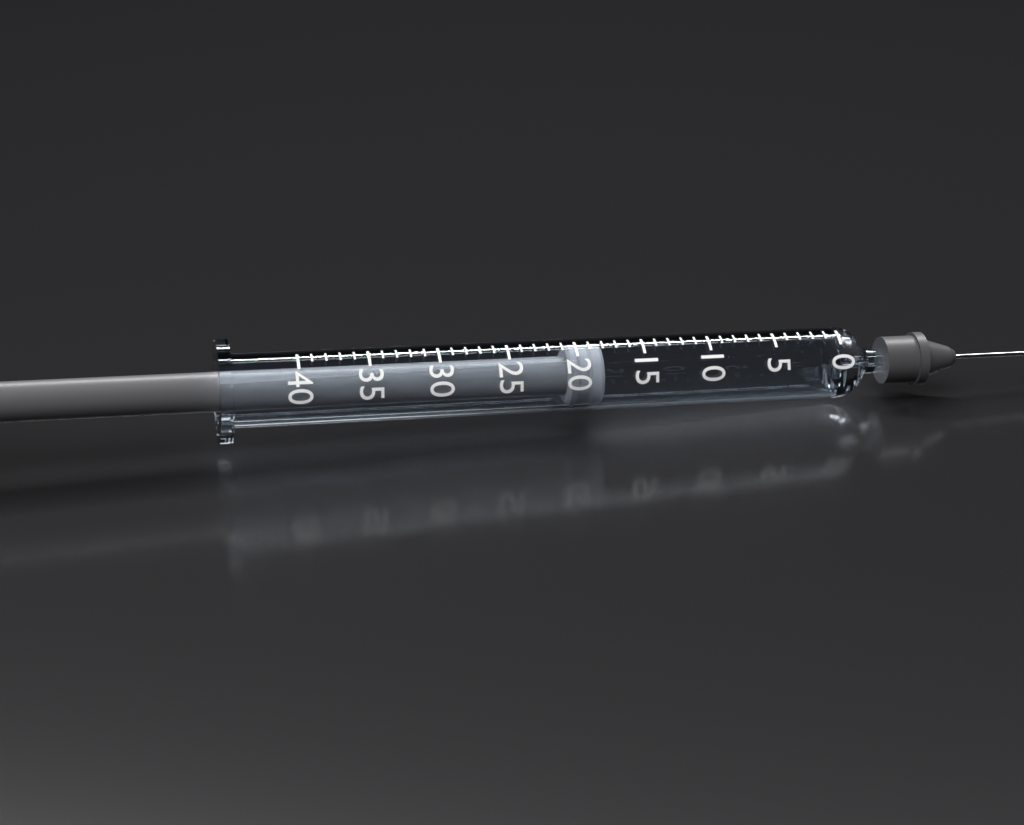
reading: 18 (no unit)
